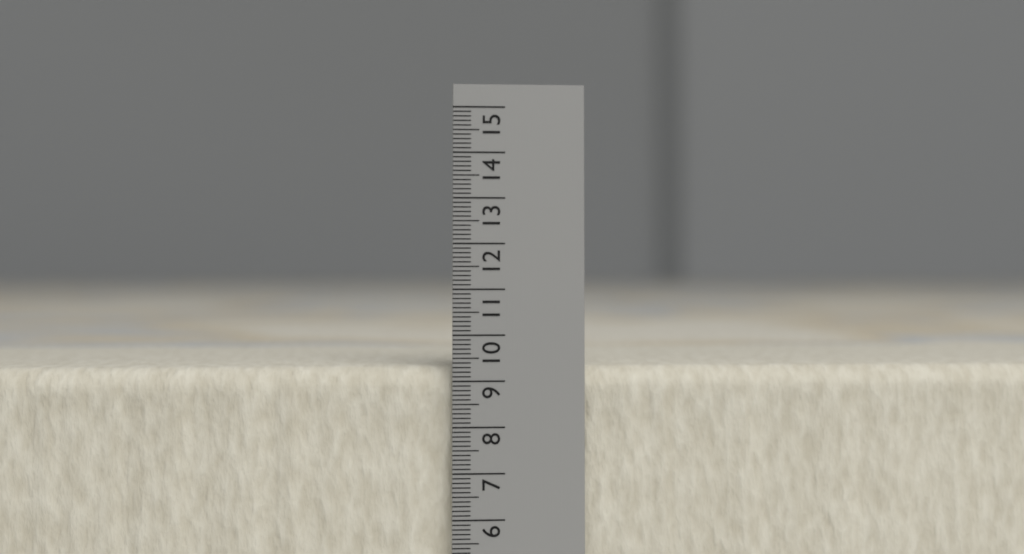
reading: 9.3 (no unit)
